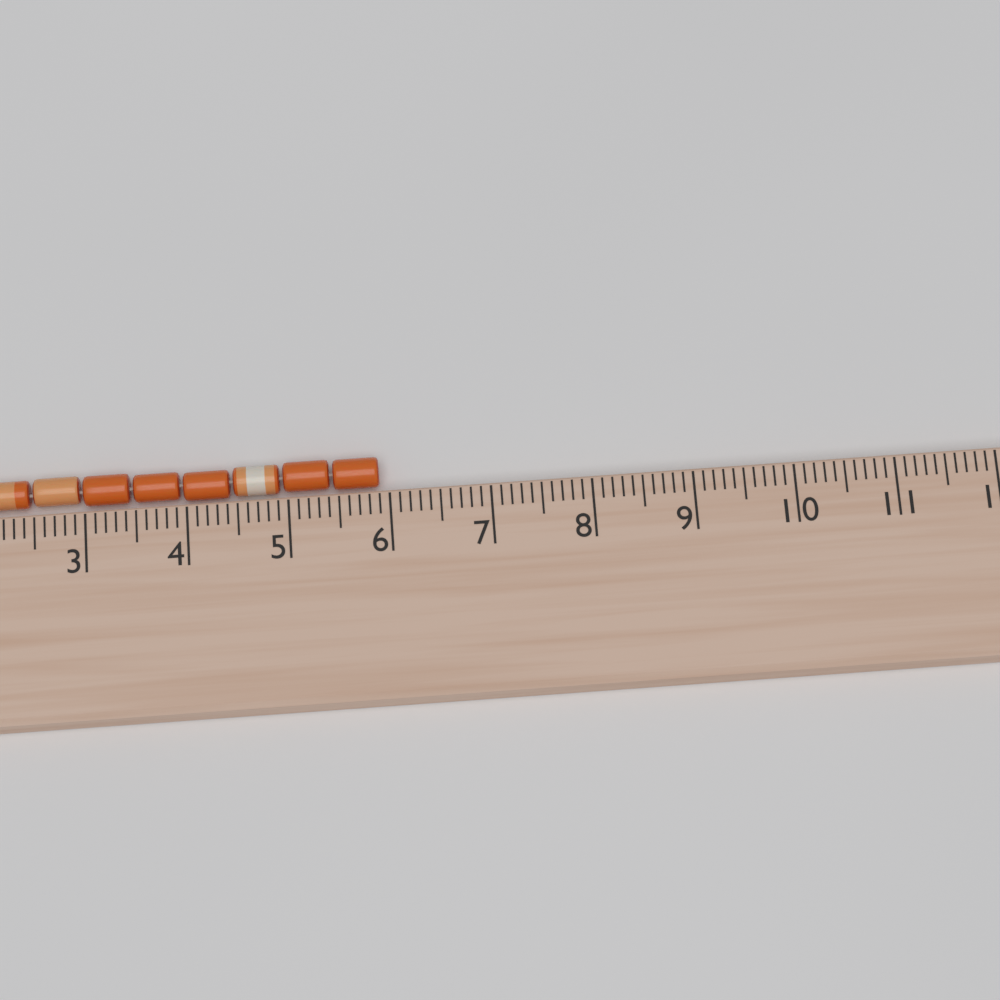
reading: 5.9 cm
